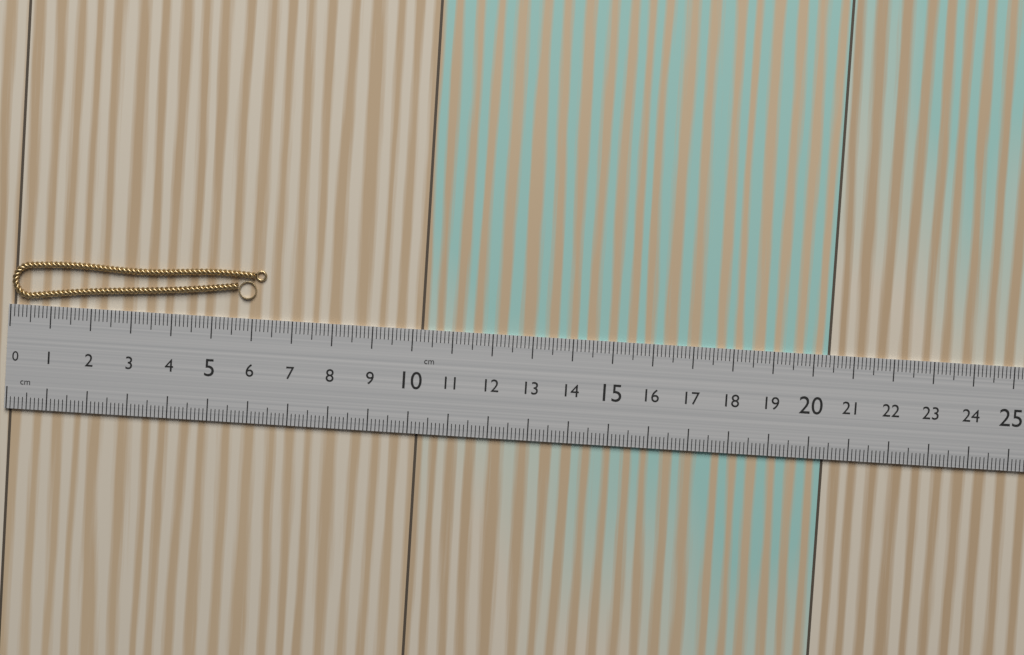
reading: 6.3 cm
